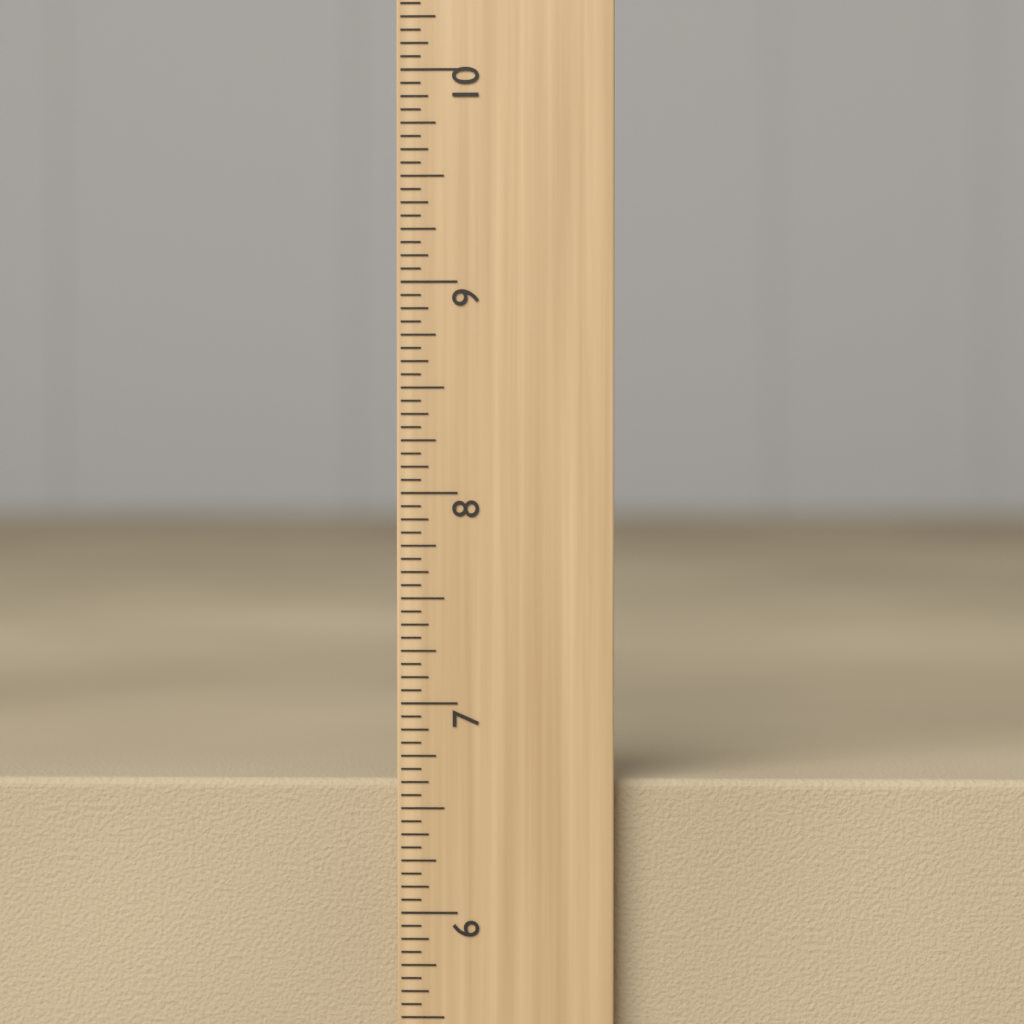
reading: 6.6250 inch
